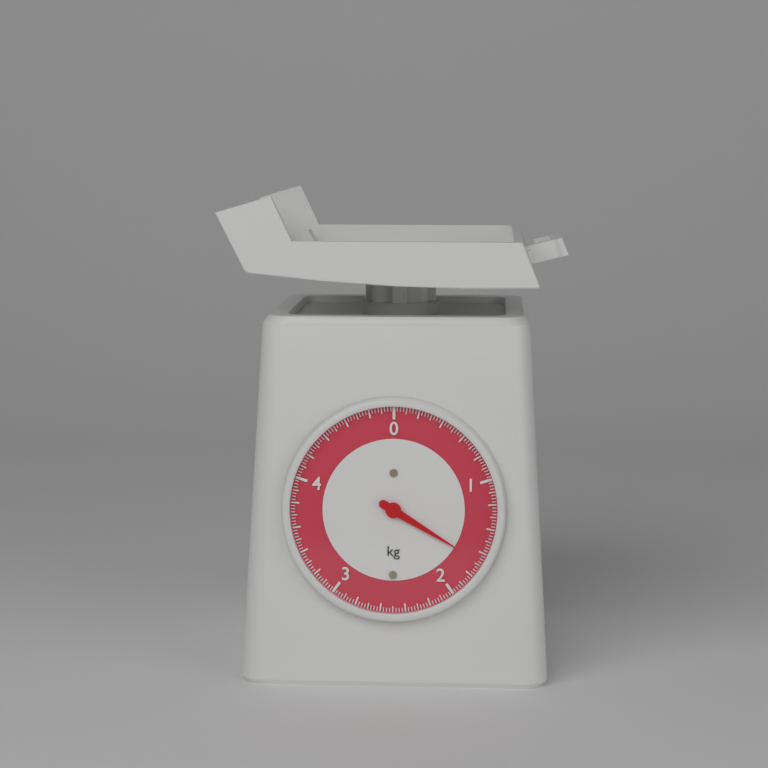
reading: 1.675 kg
